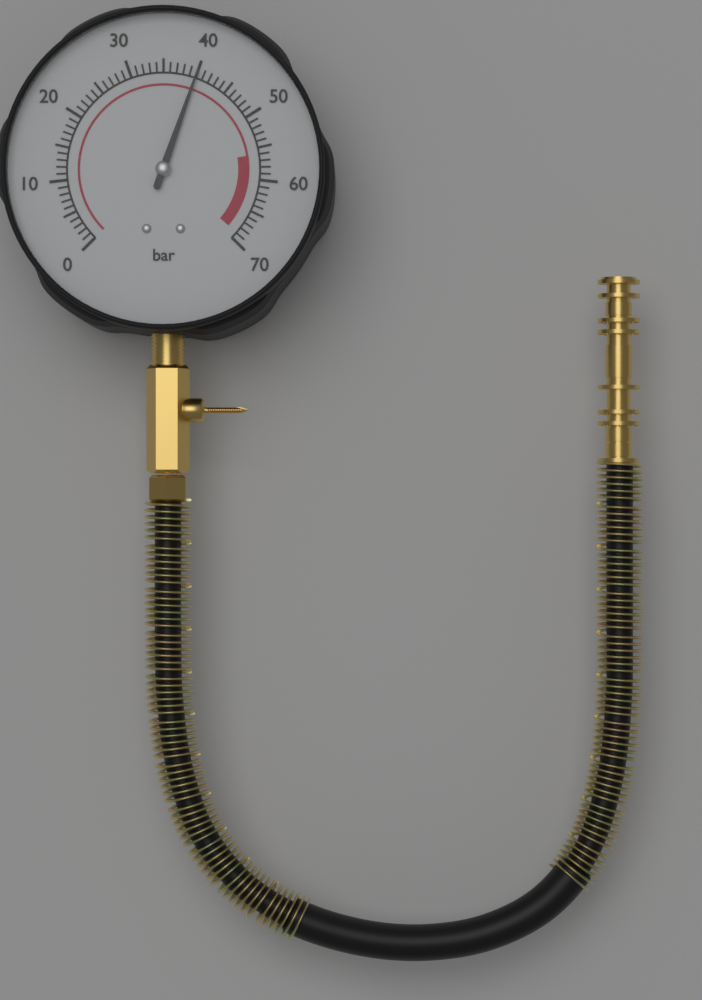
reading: 40 bar
